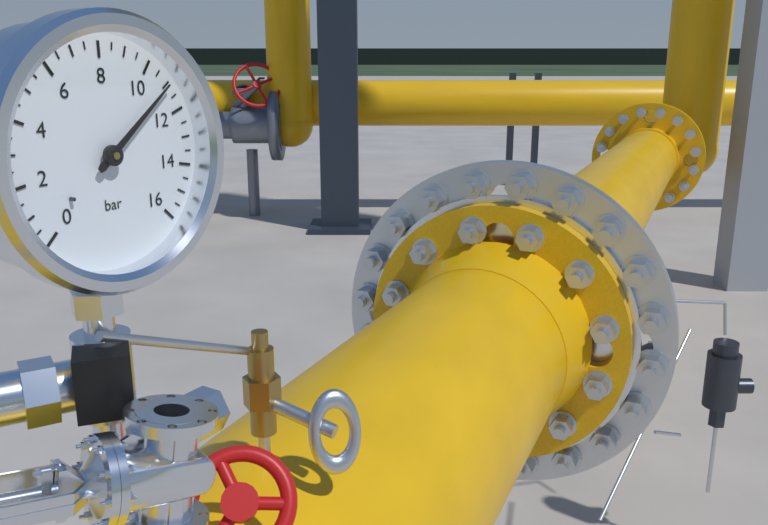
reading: 11.0 bar
